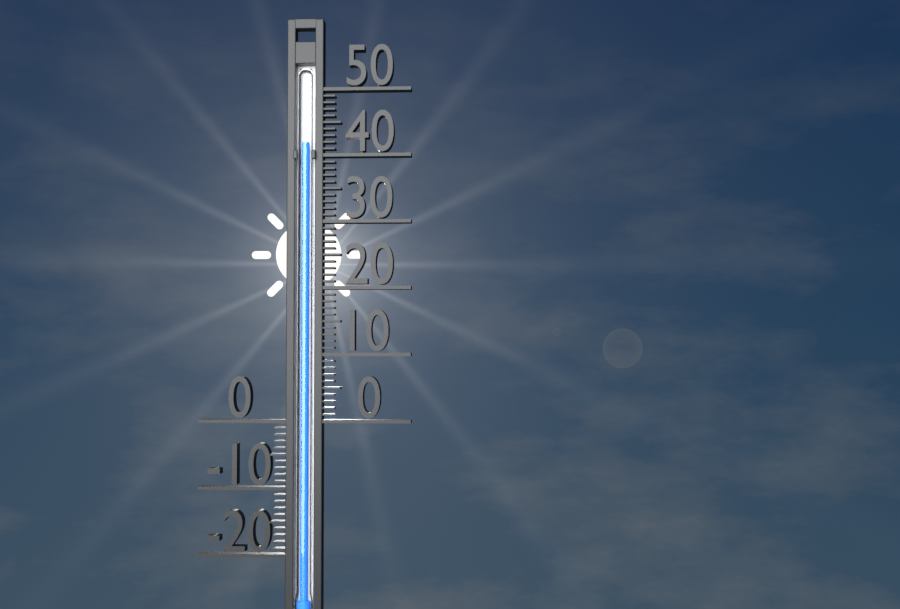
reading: 42 (no unit)
